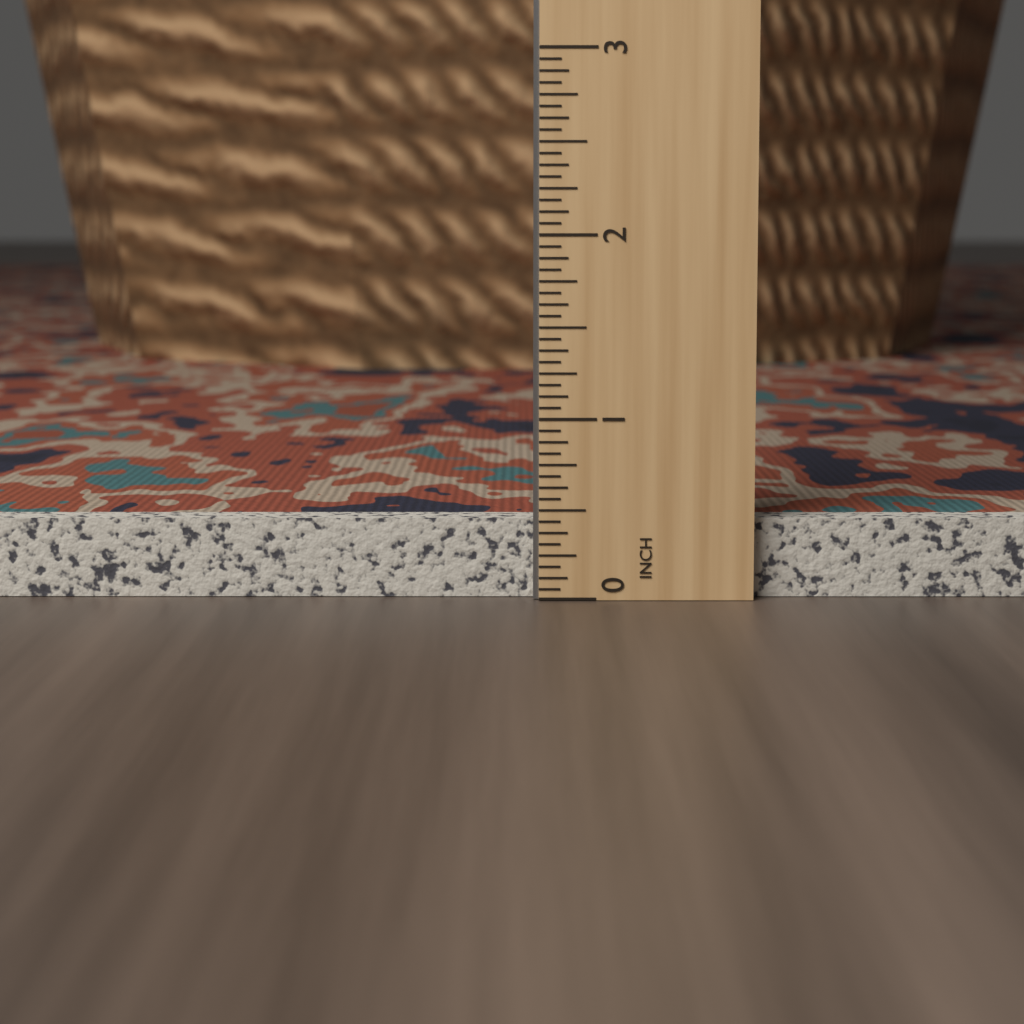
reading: 0.4375 in
